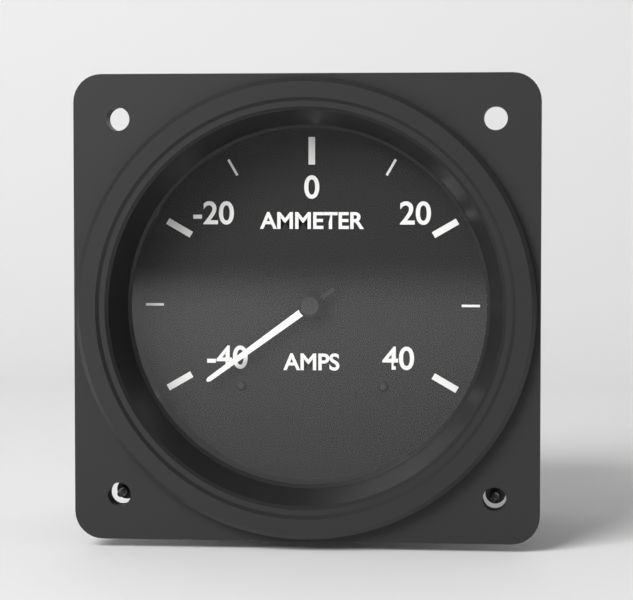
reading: -42 AMPS
